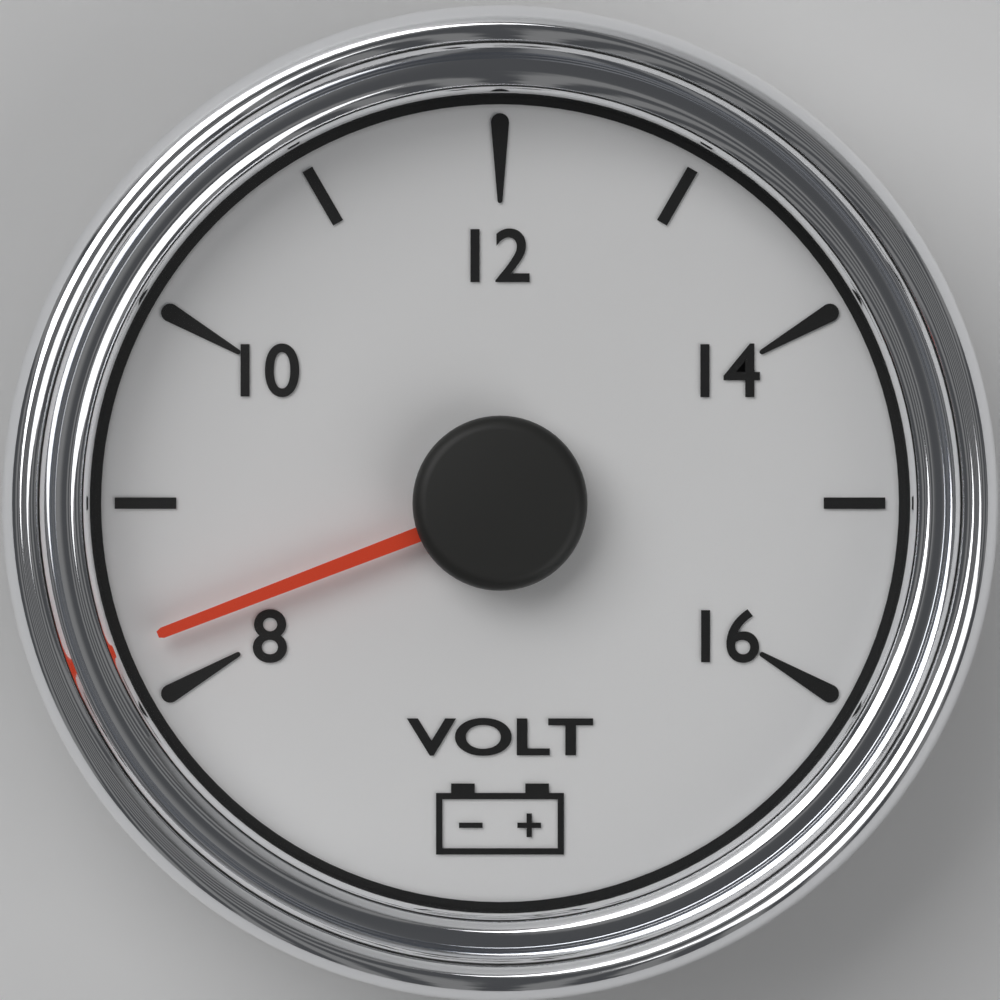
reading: 8.3 V
